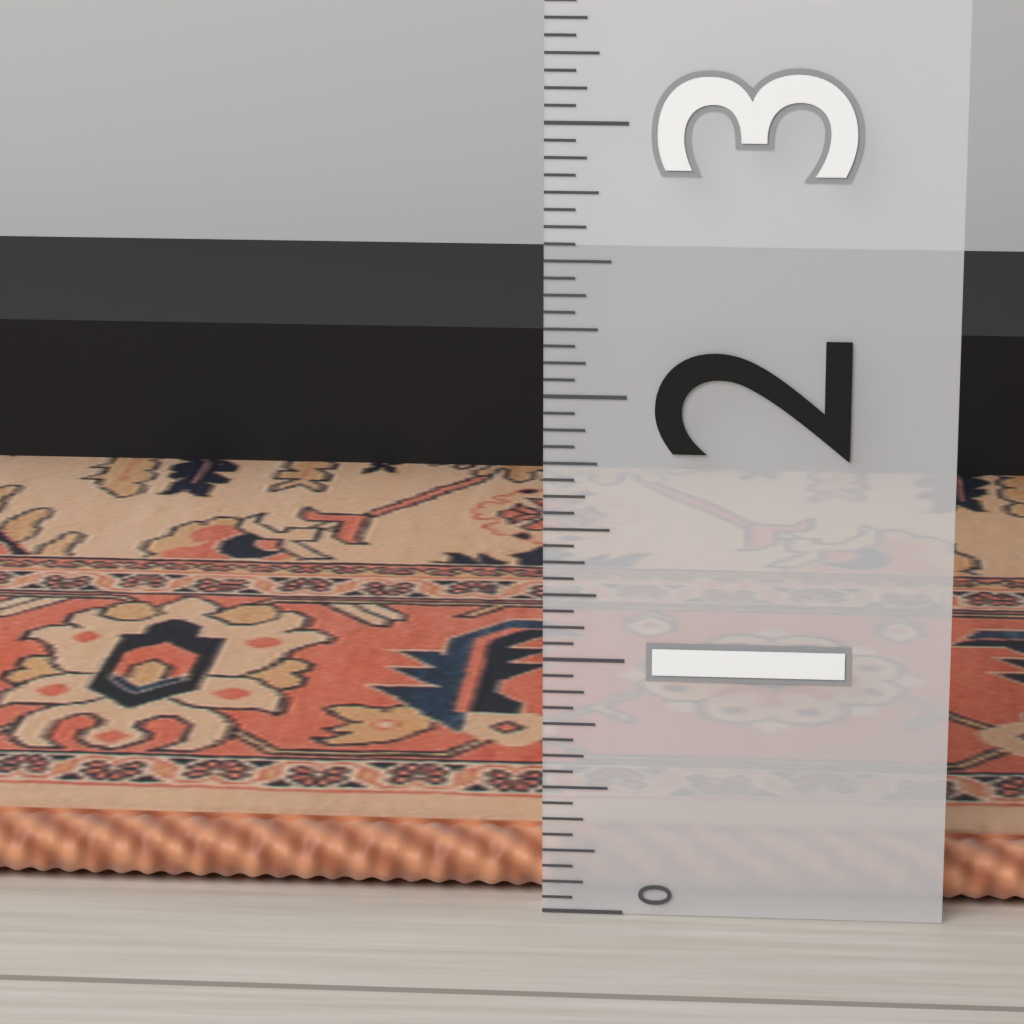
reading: 0.2500 (no unit)
